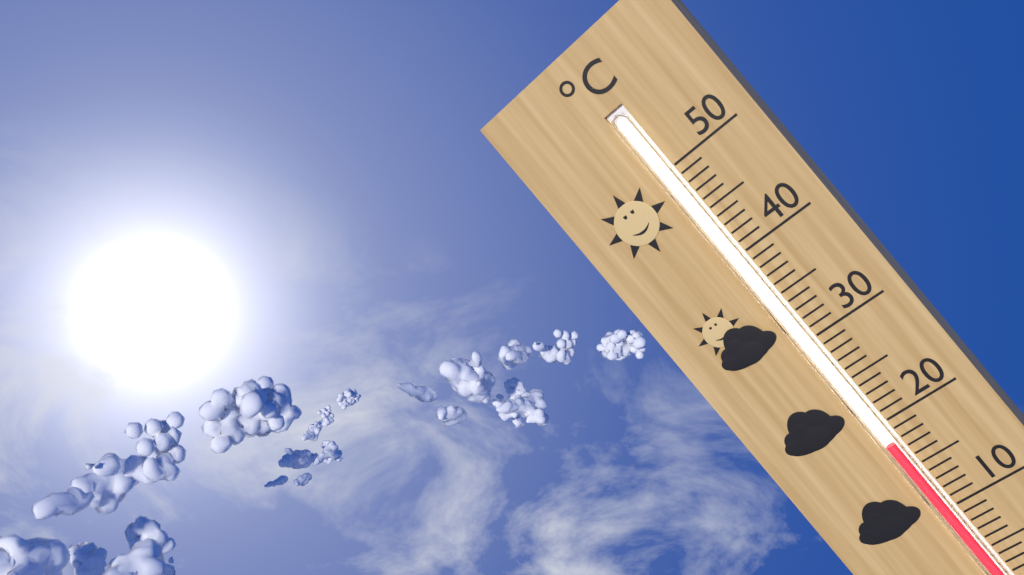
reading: 18 °C
